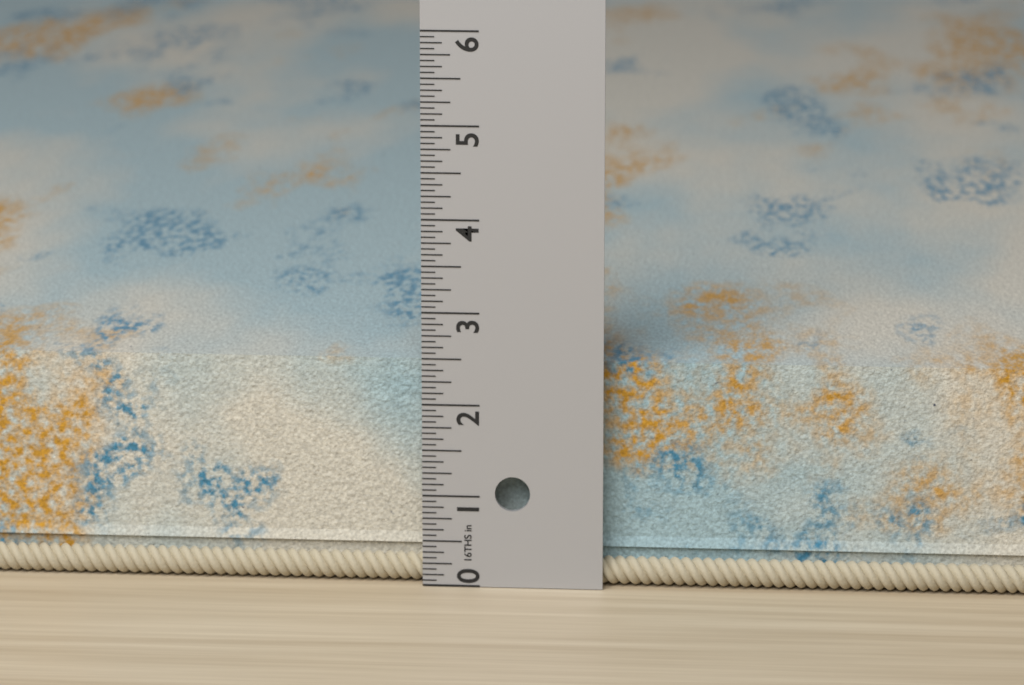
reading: 2.5000 in
